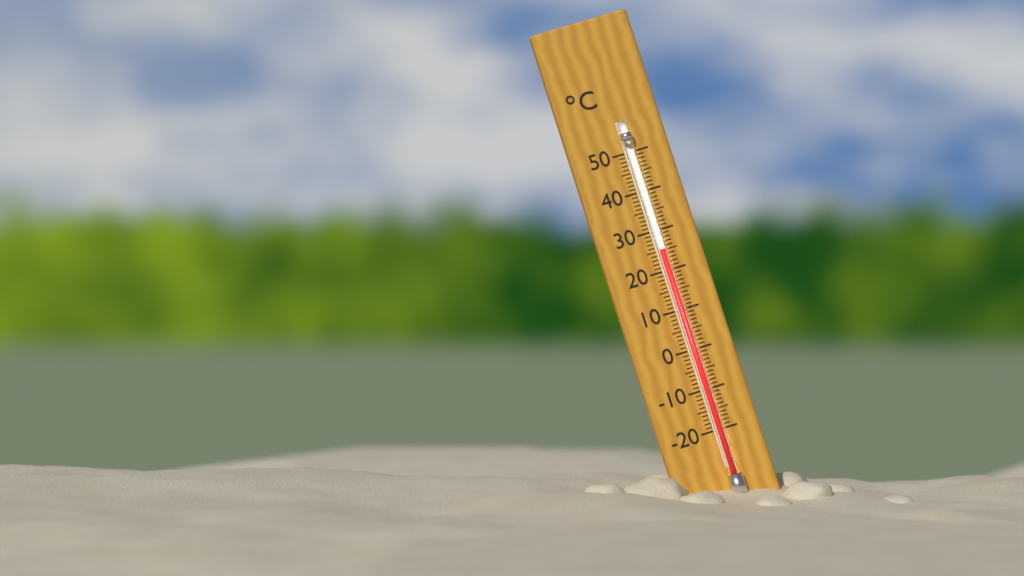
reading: 25 °C
